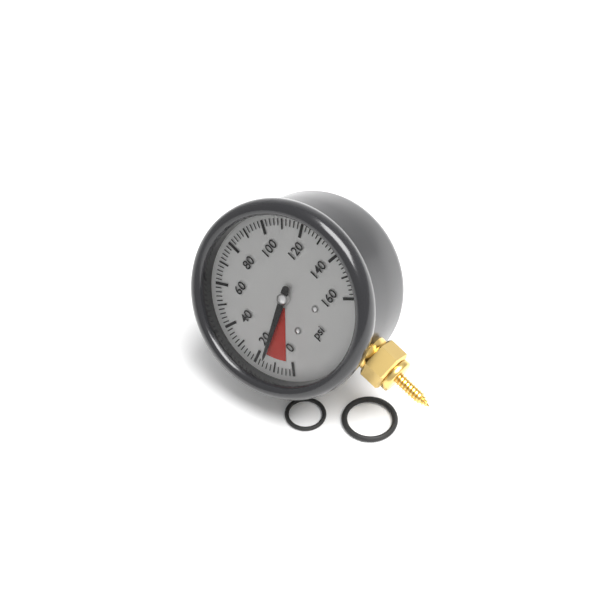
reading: 16 psi
